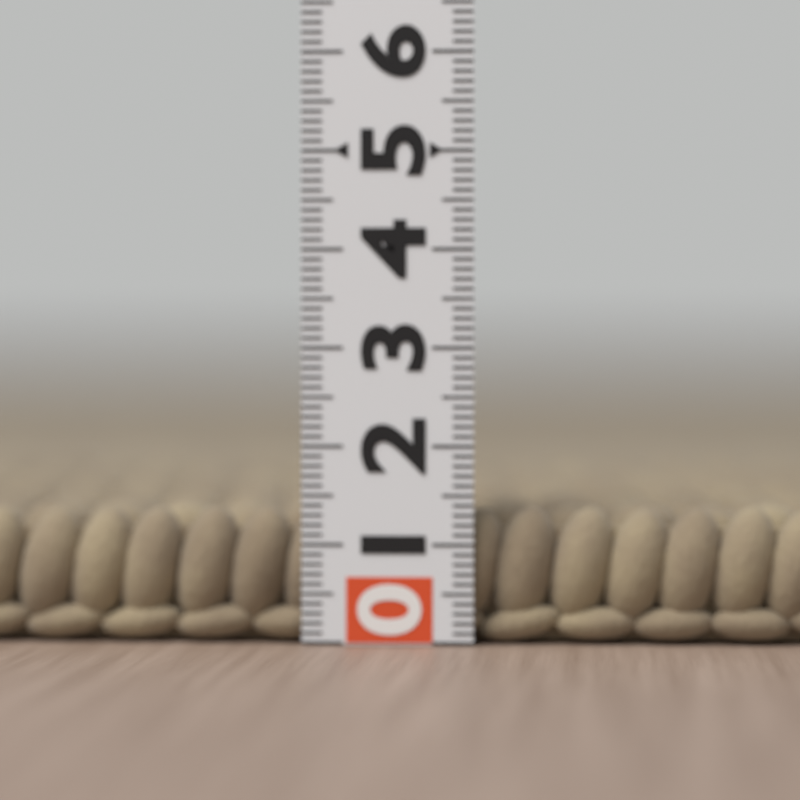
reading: 1.4 (no unit)
